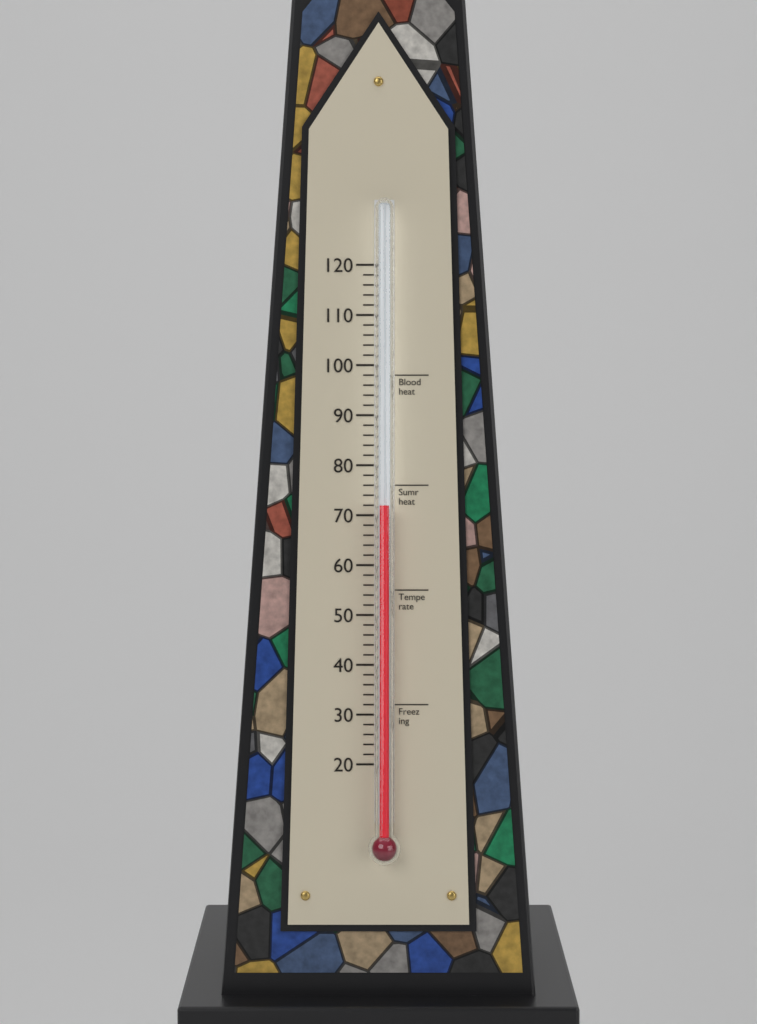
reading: 72 (no unit)
